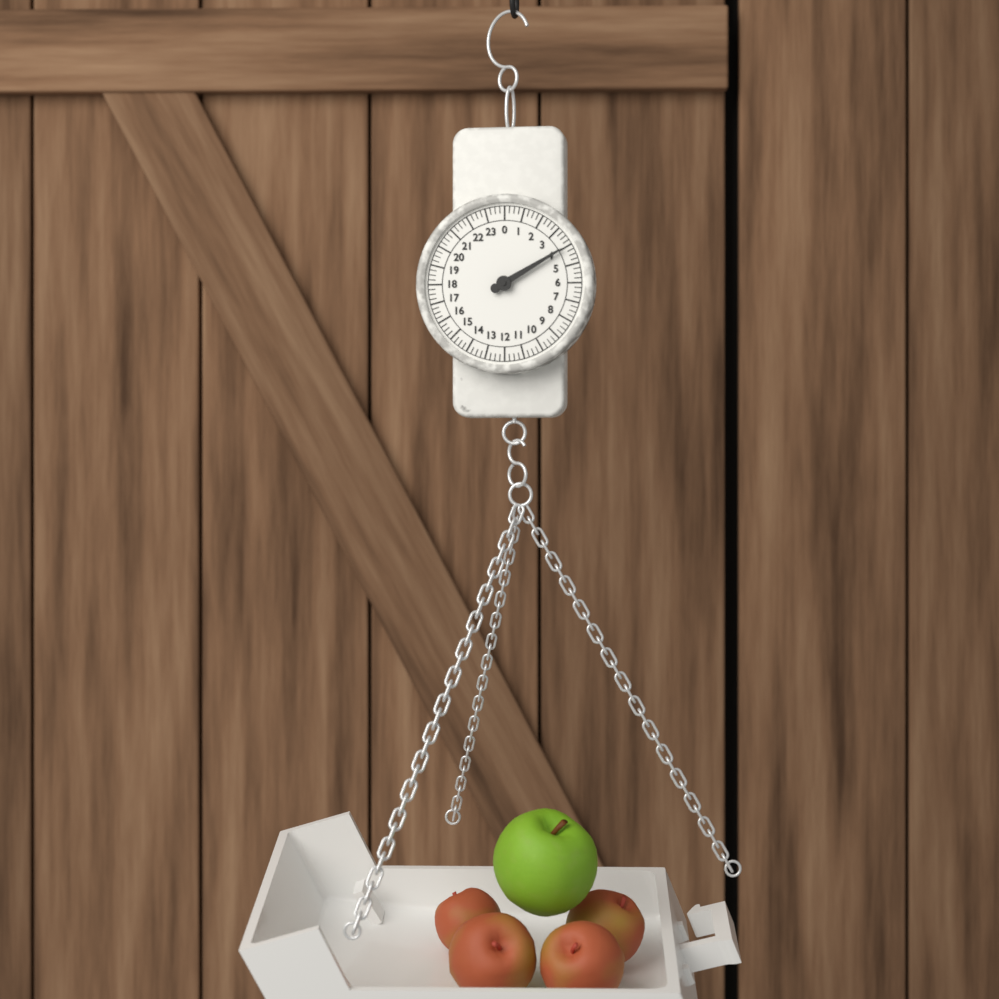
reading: 4.00 (no unit)
